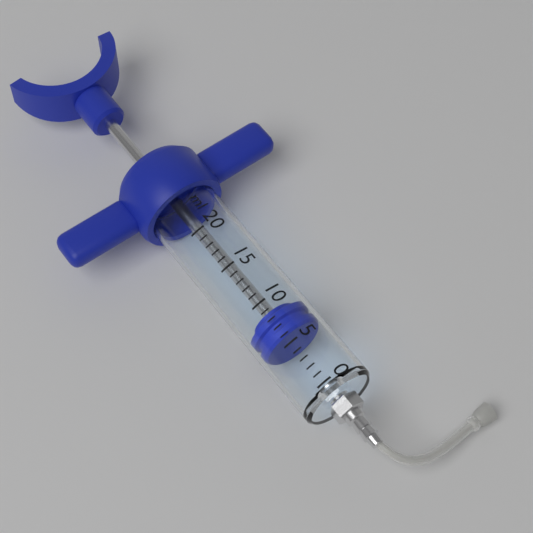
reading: 6 ml
